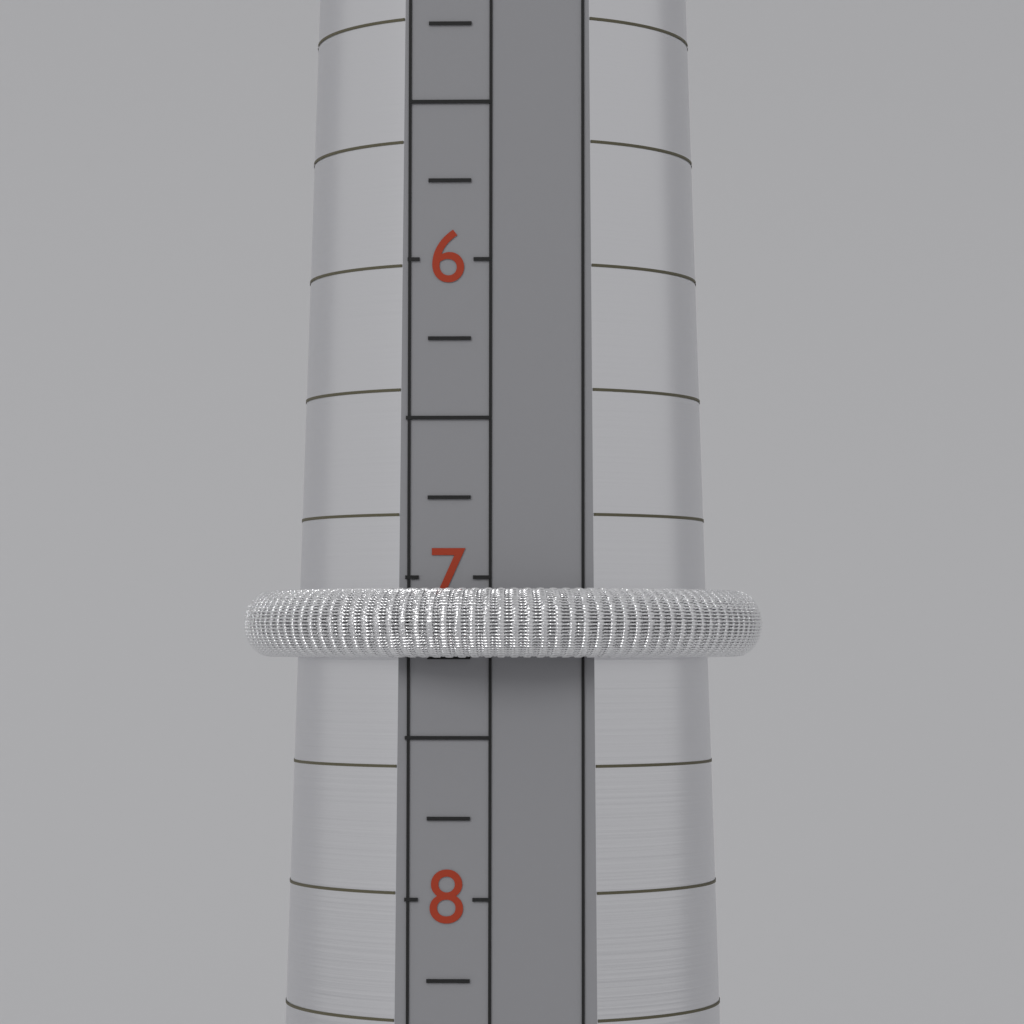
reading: 7.25 (no unit)
